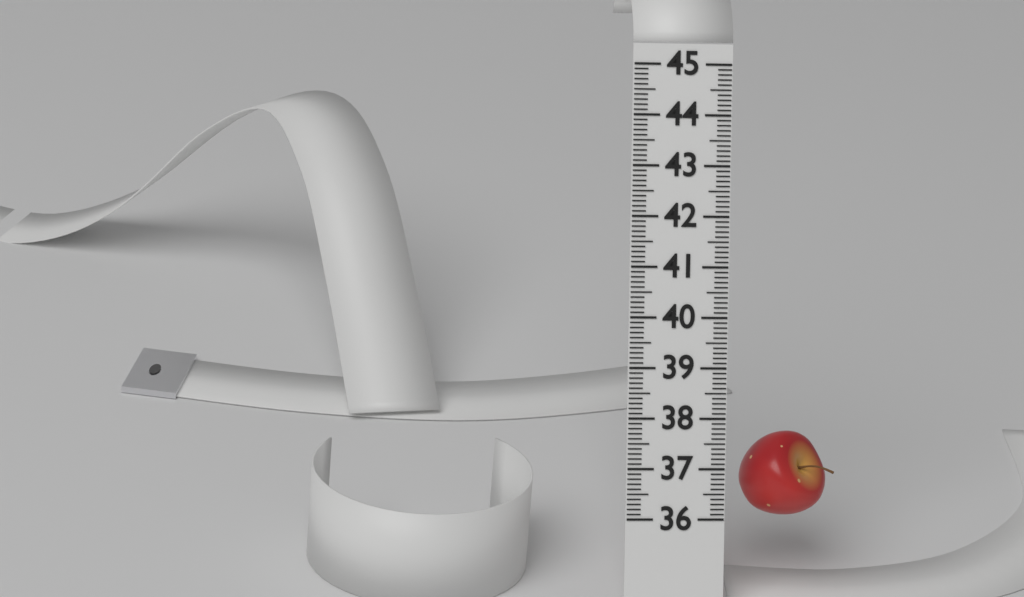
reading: 37.7 (no unit)
